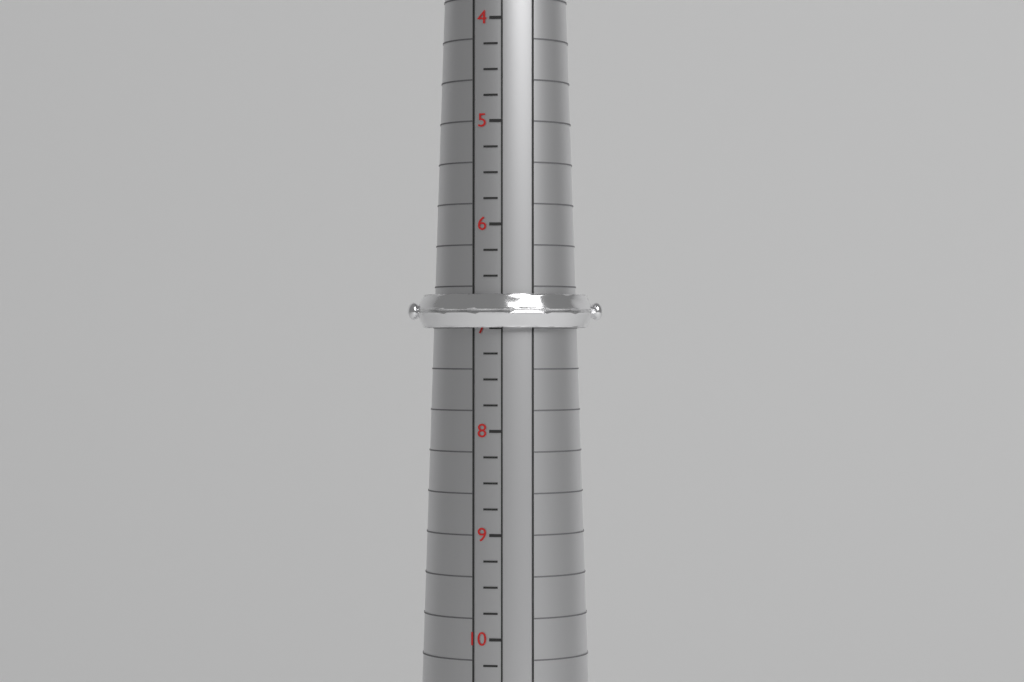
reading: 7.00 (no unit)
